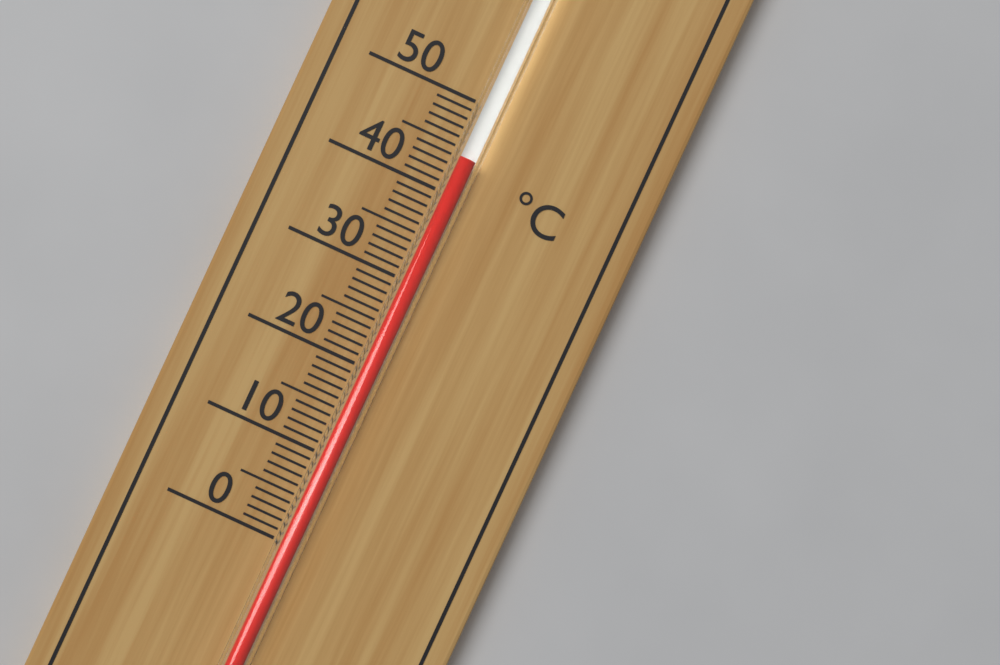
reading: 44 °C
